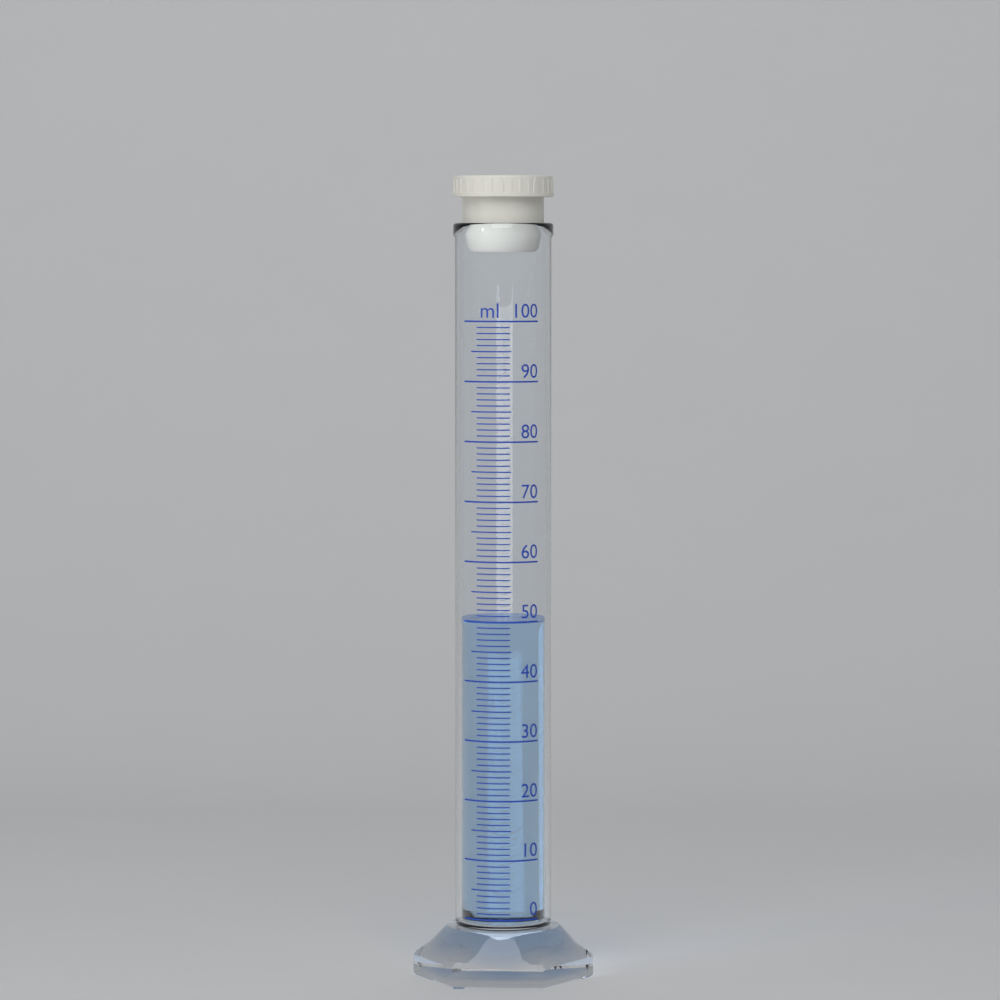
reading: 50 ml
